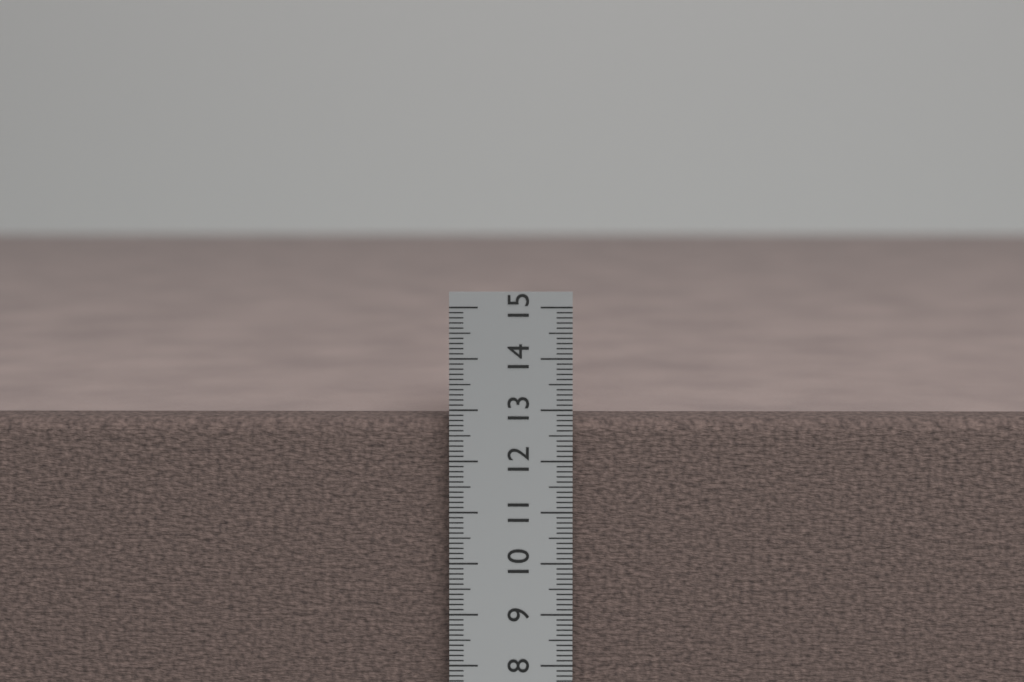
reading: 12.8 cm
